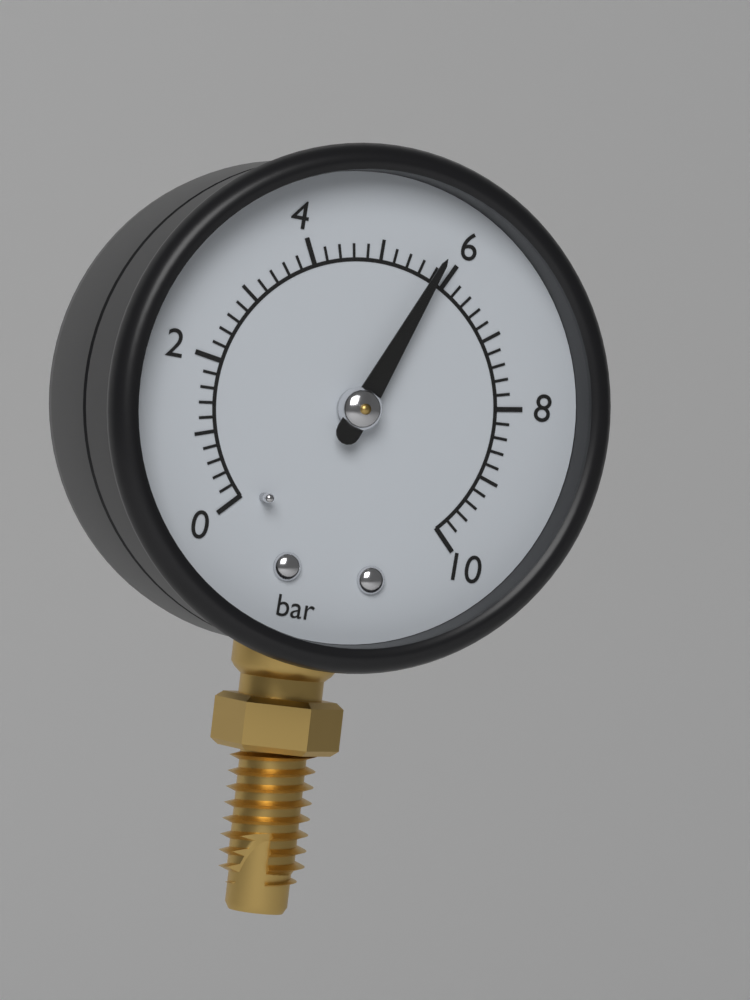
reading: 5.8 bar
